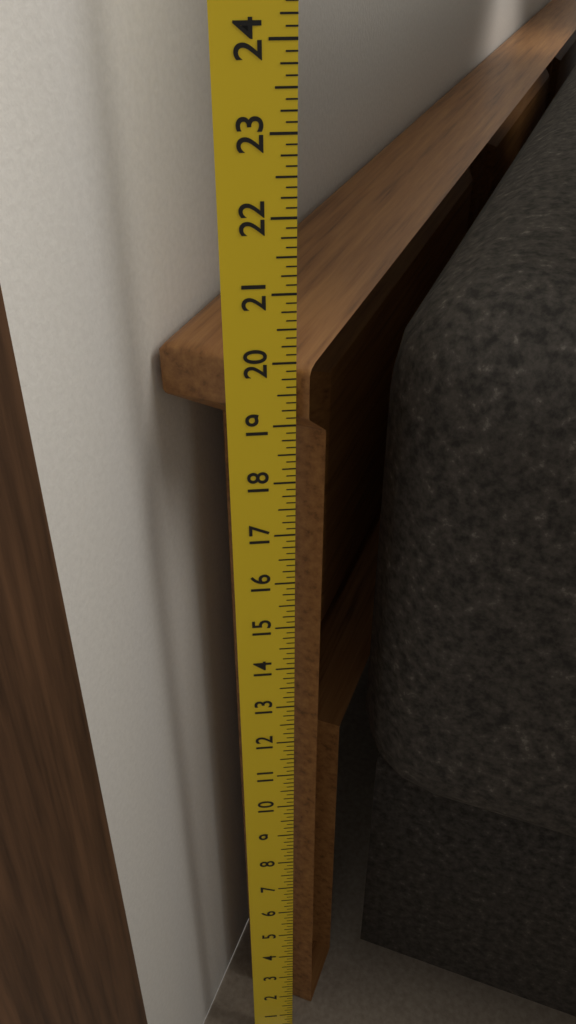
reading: 19.875 in
